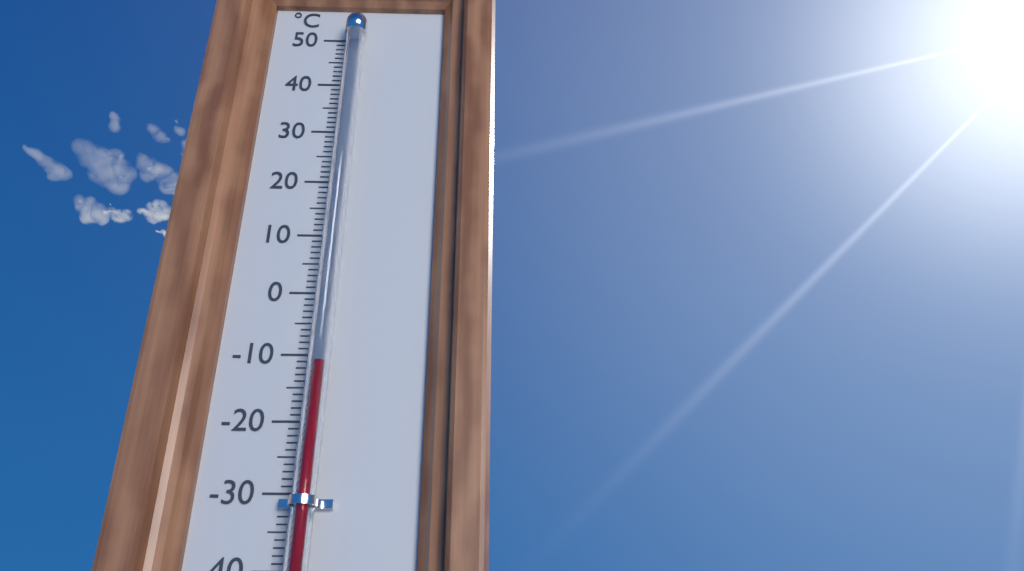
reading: -12 °C
